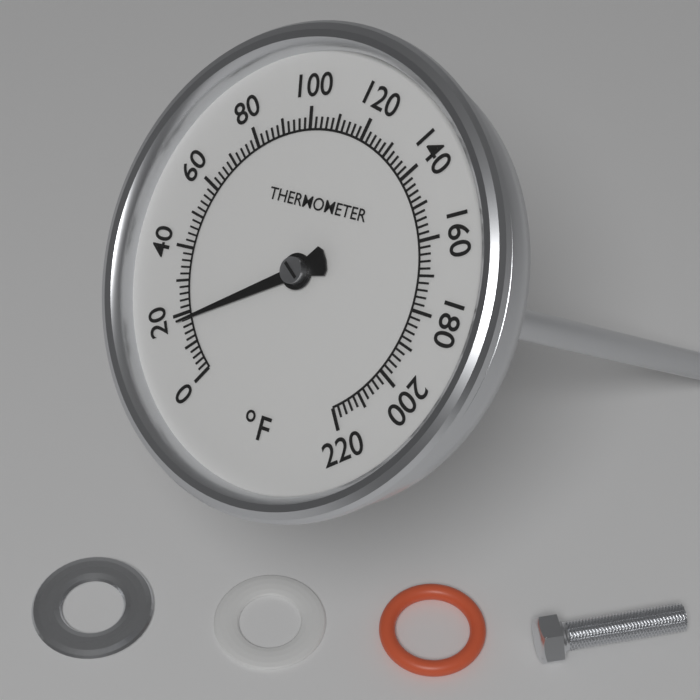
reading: 18 °F
